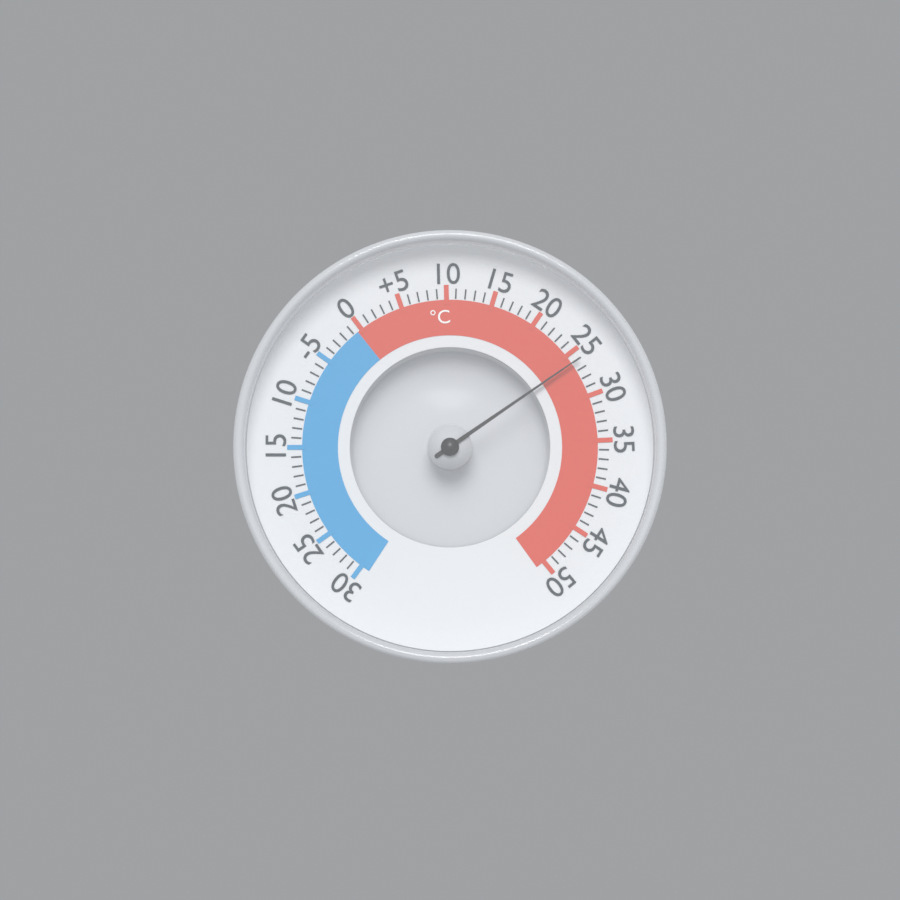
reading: 26 °C
